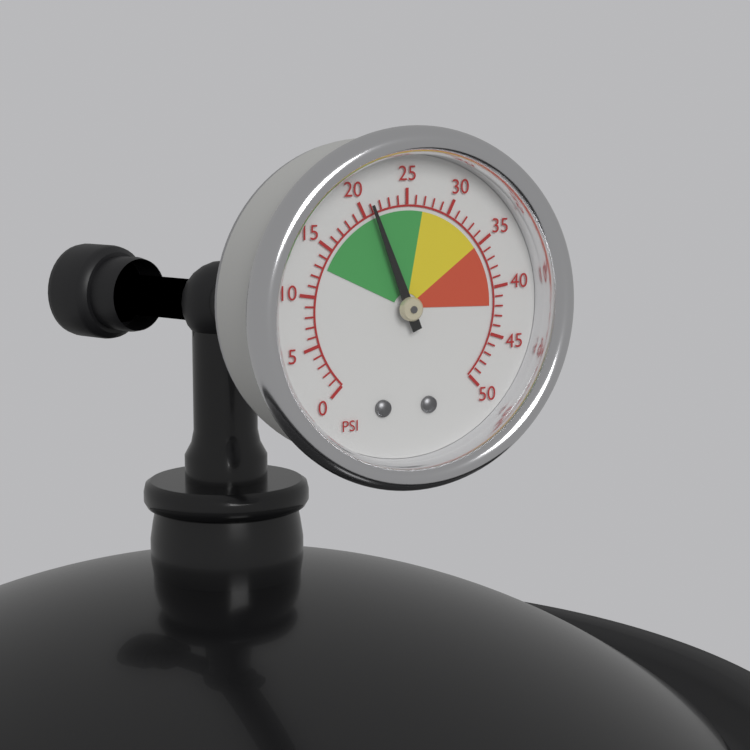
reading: 21 psi
